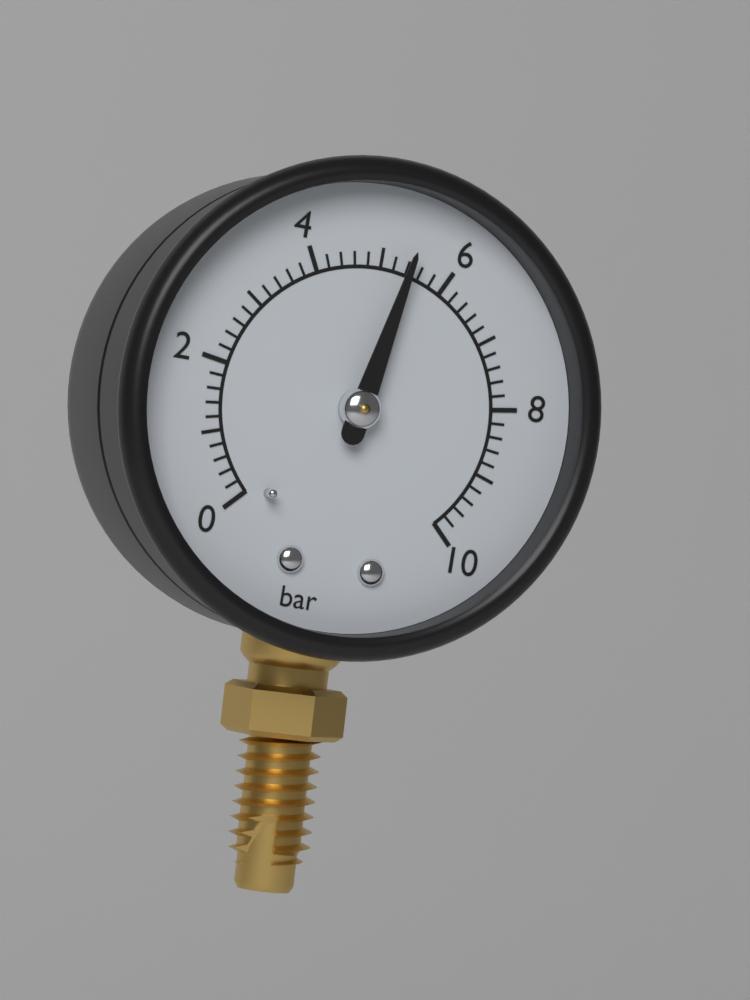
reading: 5.4 bar
